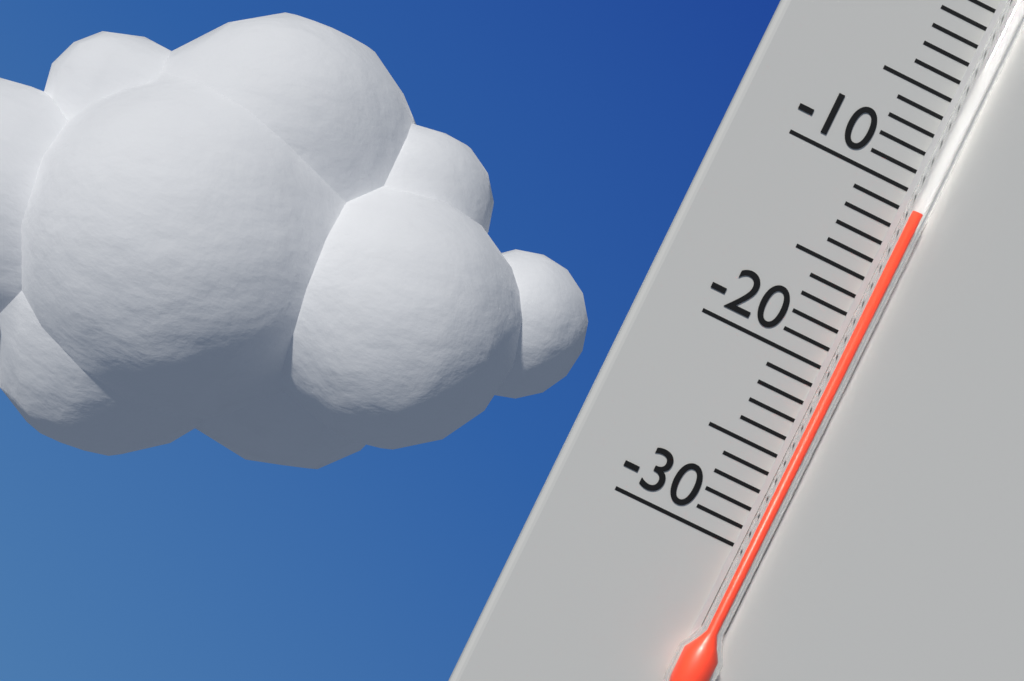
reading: -11 °C
